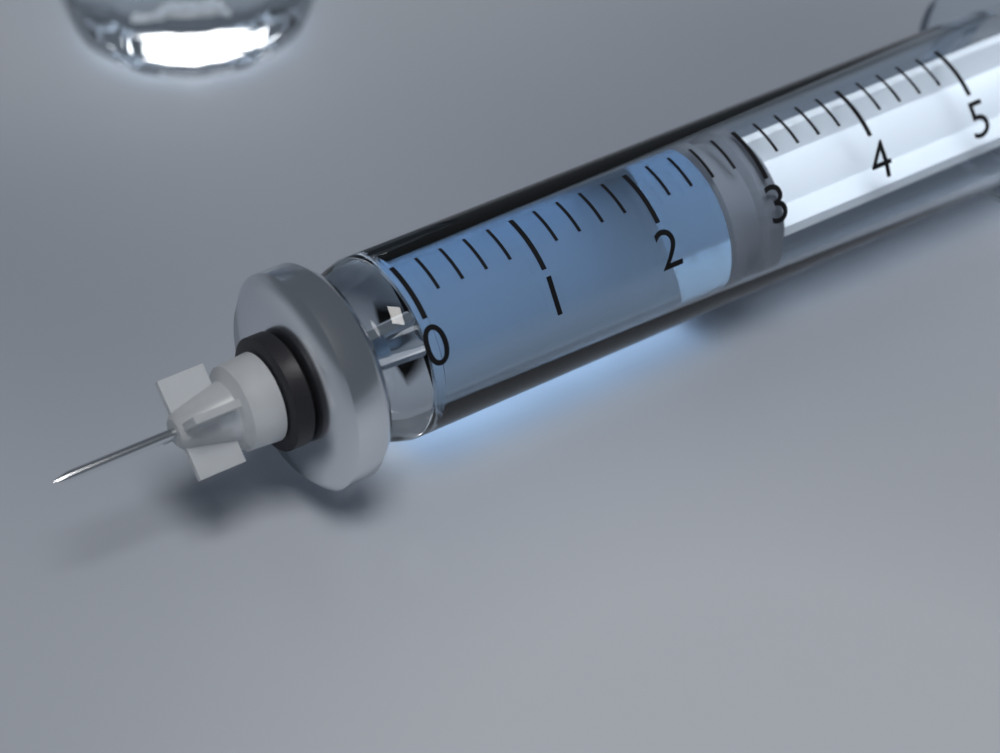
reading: 2.6 (no unit)
